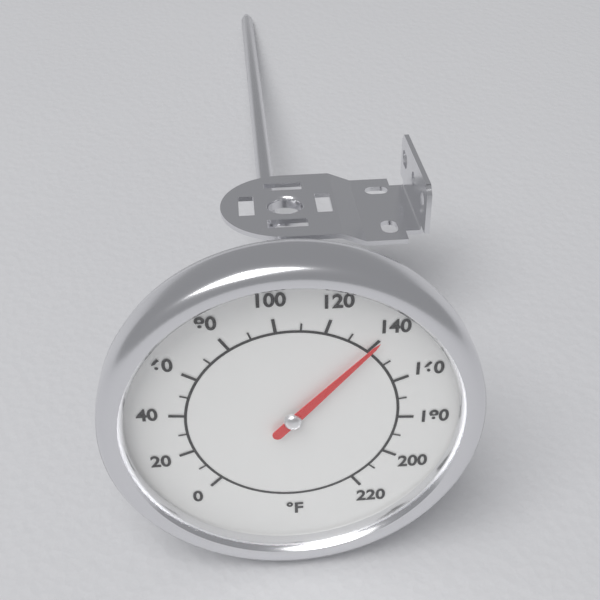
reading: 140 °F
